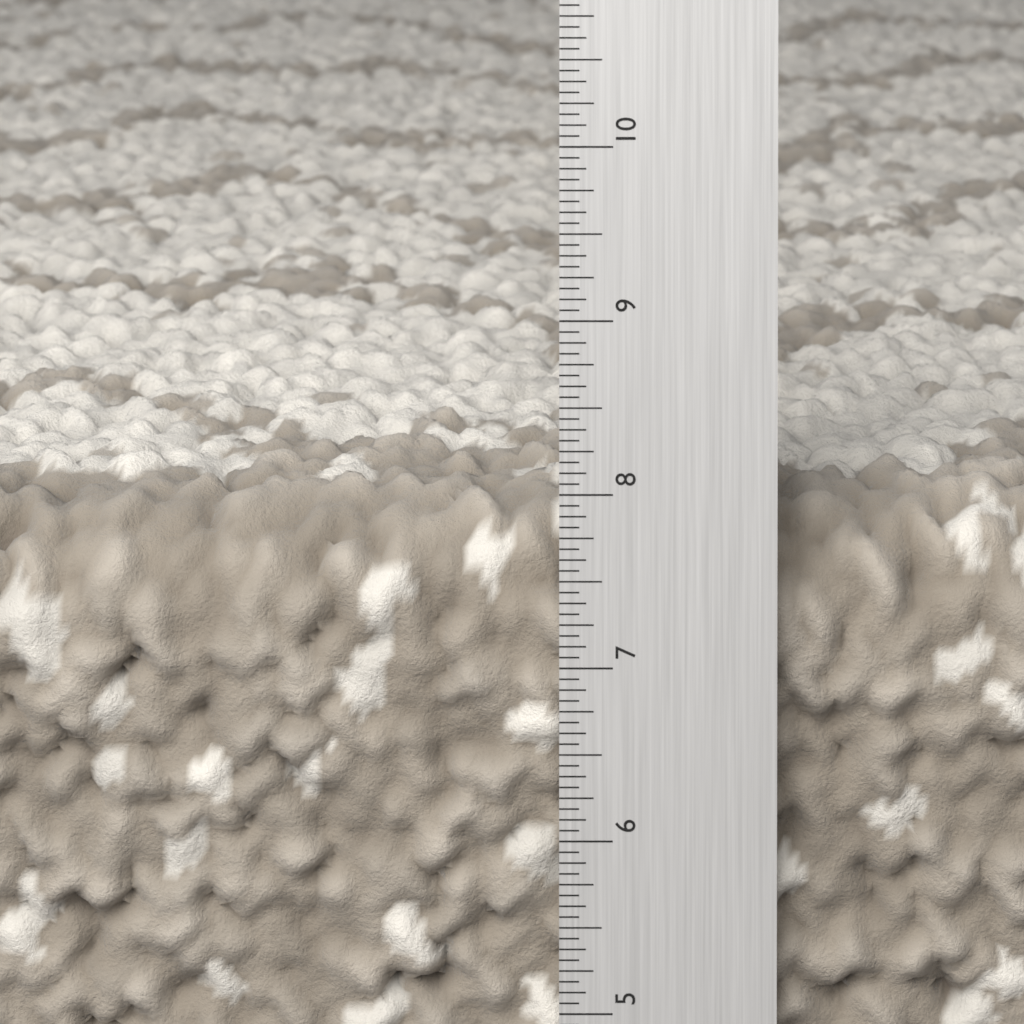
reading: 7.8750 in
